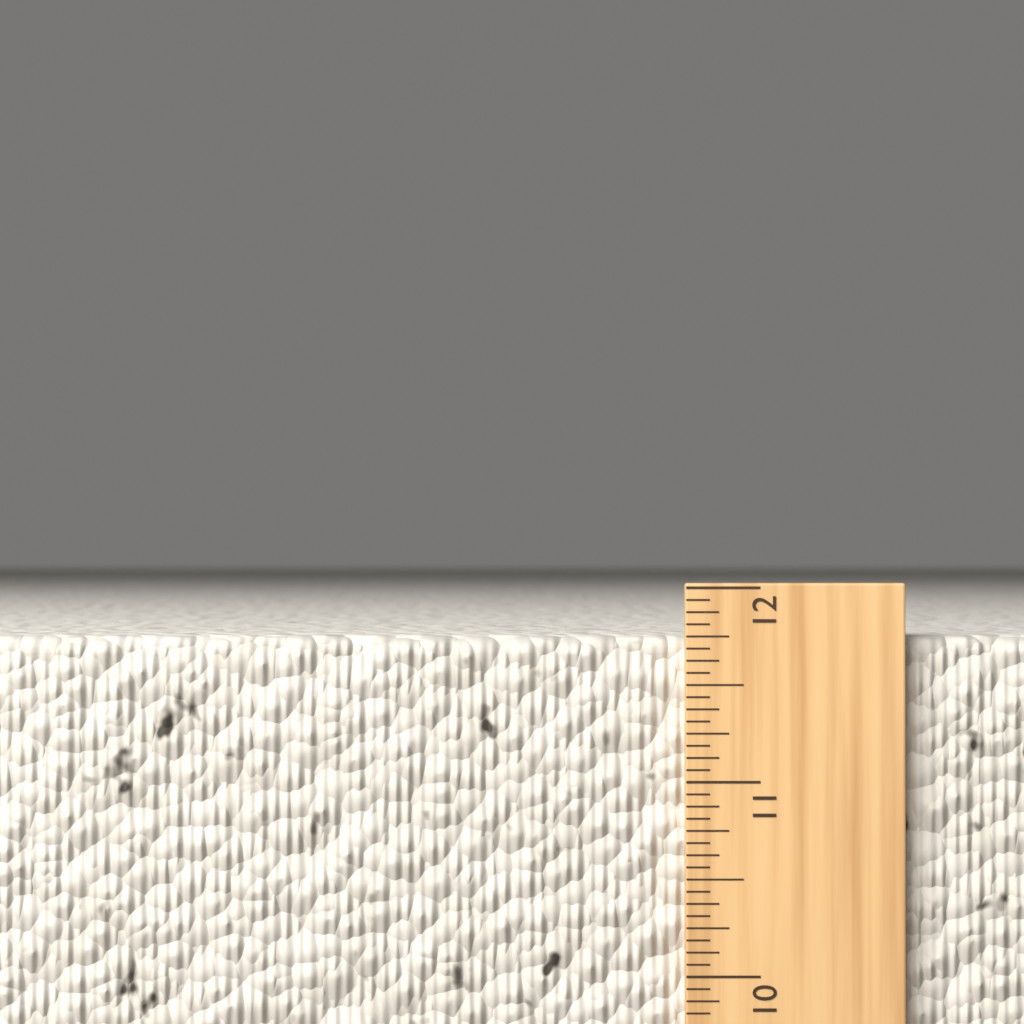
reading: 11.7500 in
